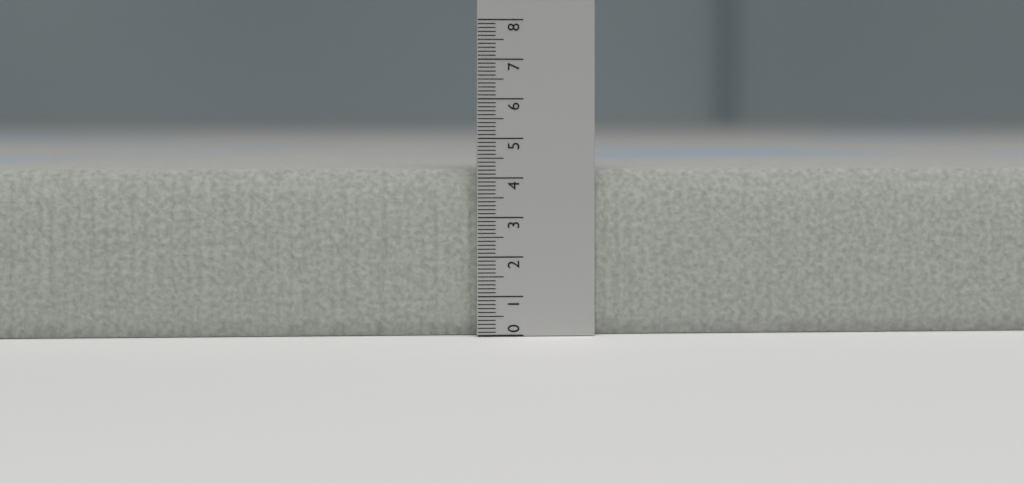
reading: 4.2 (no unit)
